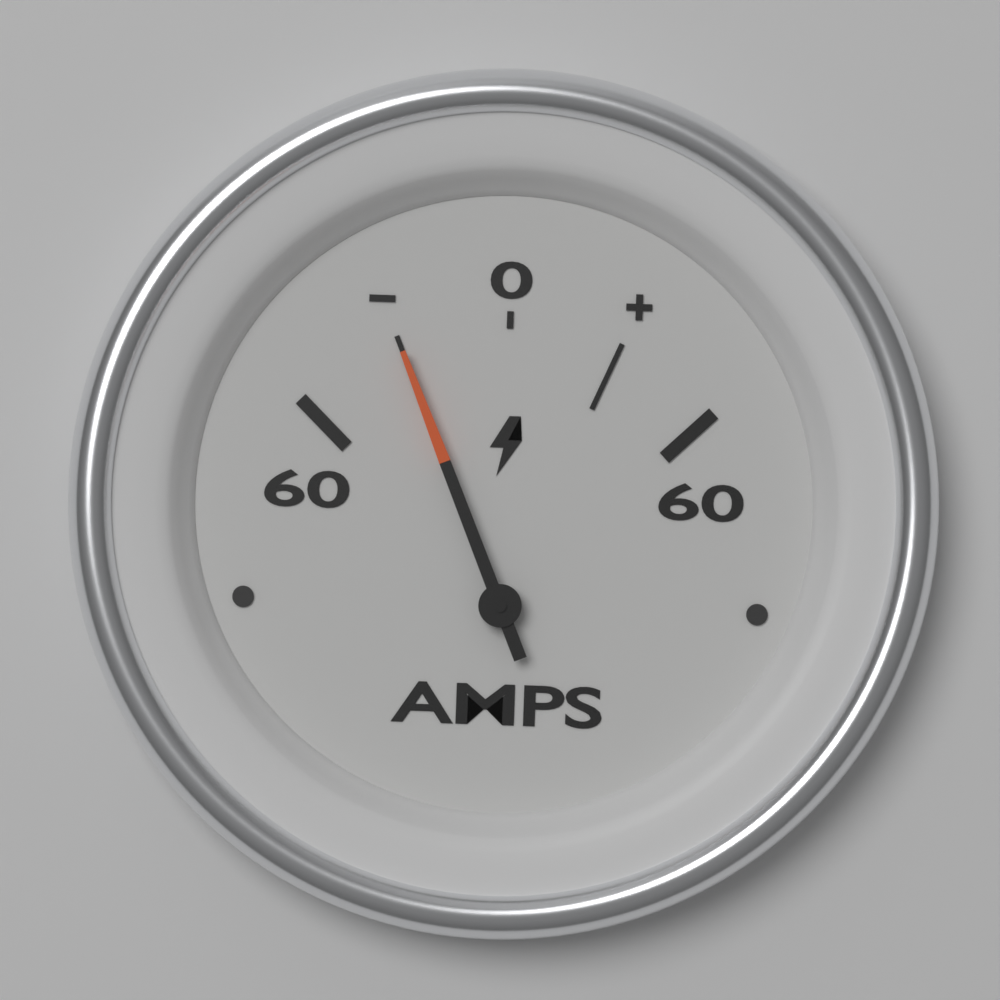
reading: -30 AMPS
